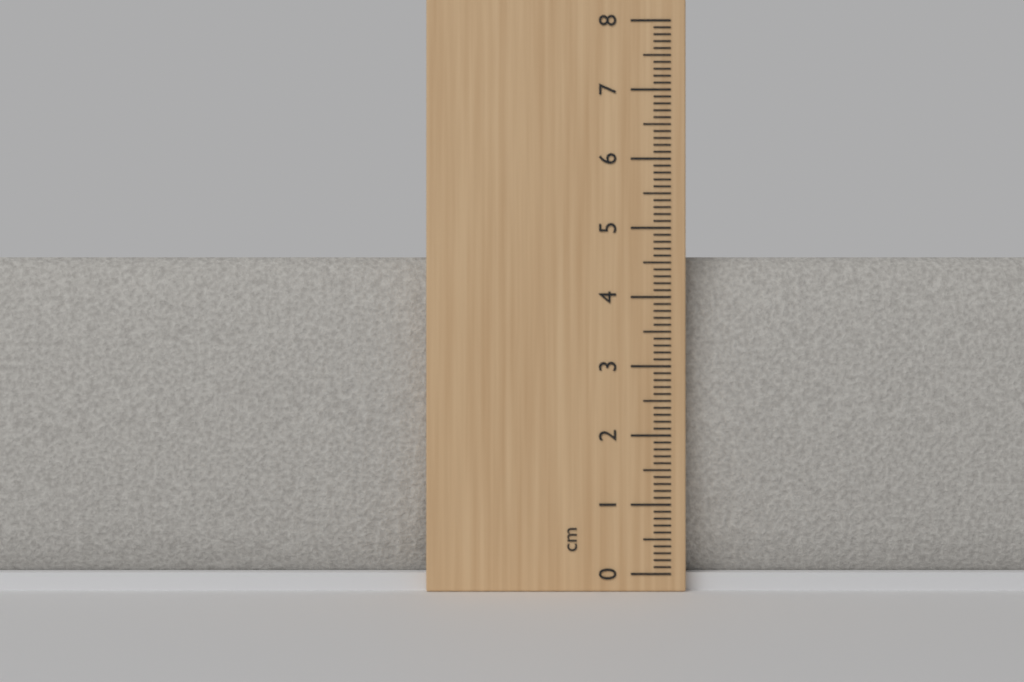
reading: 4.6 cm
